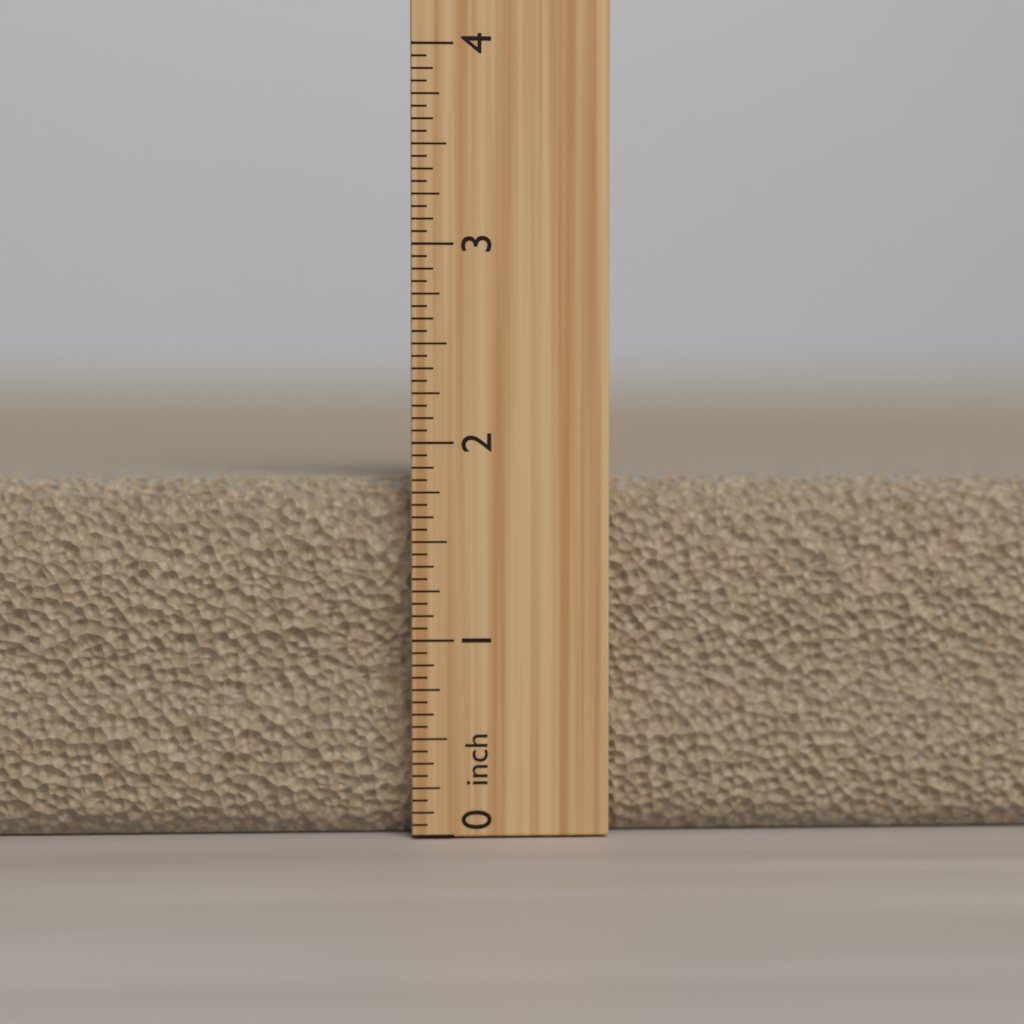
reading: 1.8125 inch
